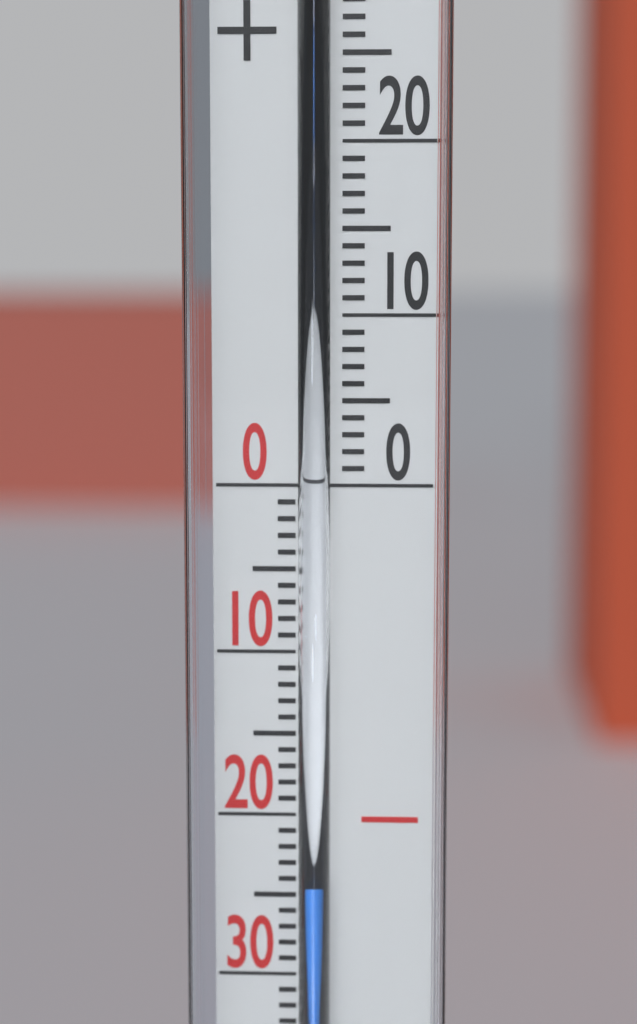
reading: -24 °C
